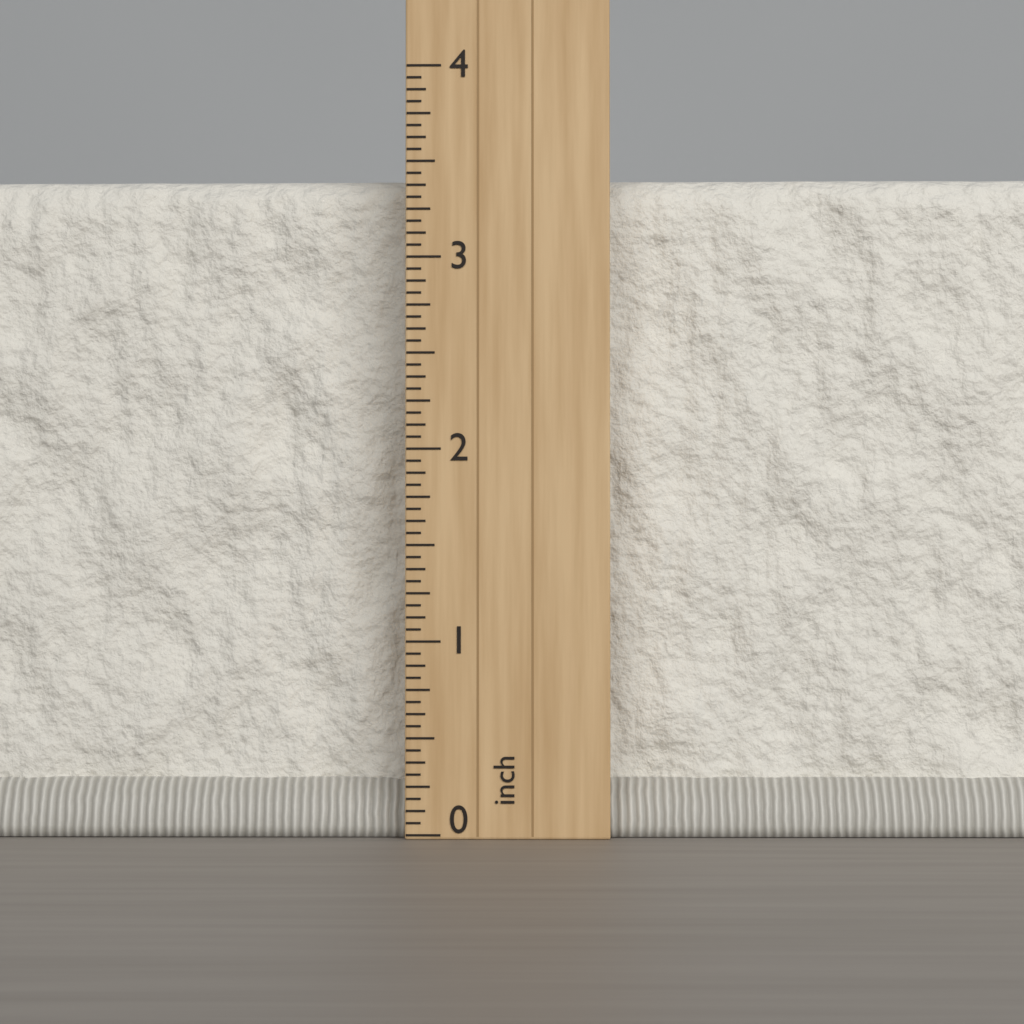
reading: 3.5000 inch
